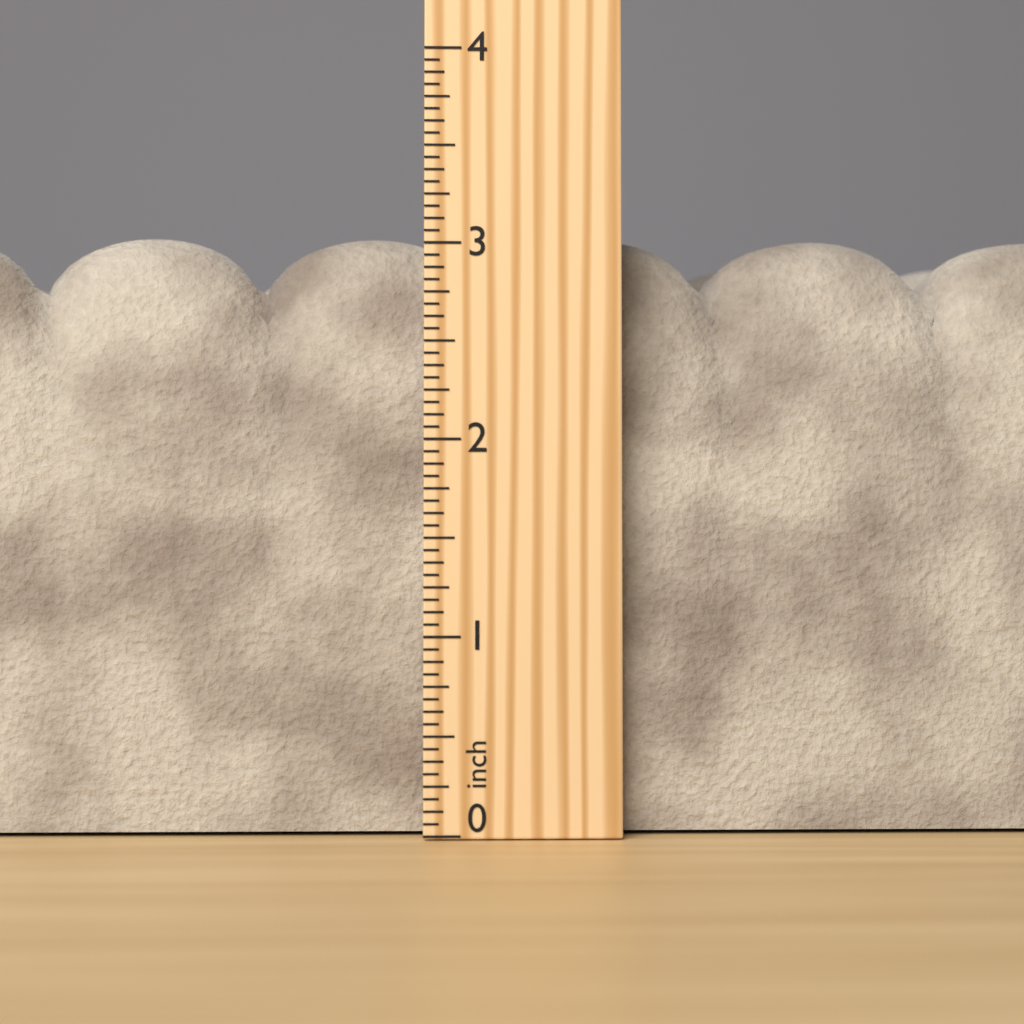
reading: 3.1250 inch
